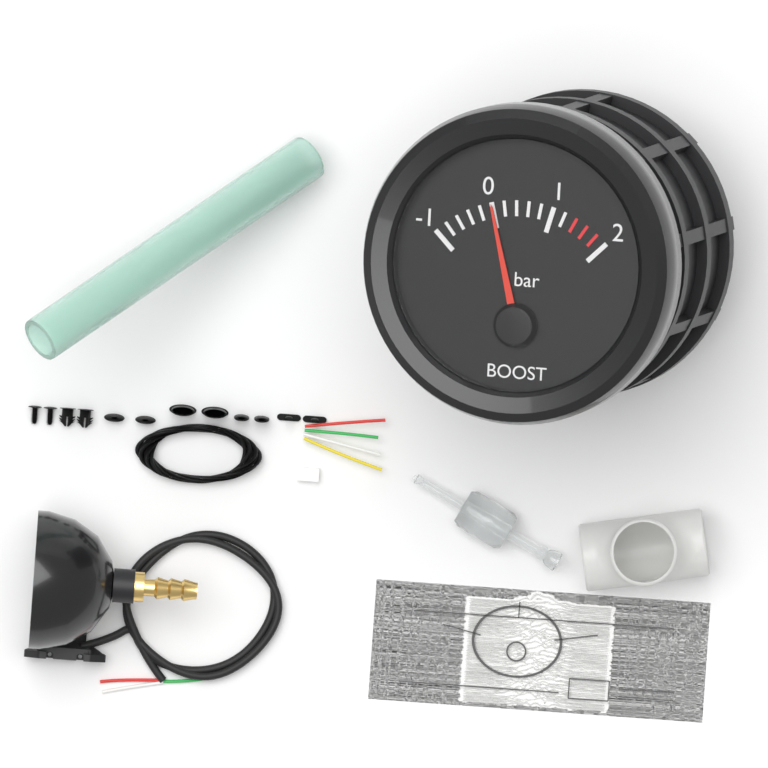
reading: 0.0 bar
